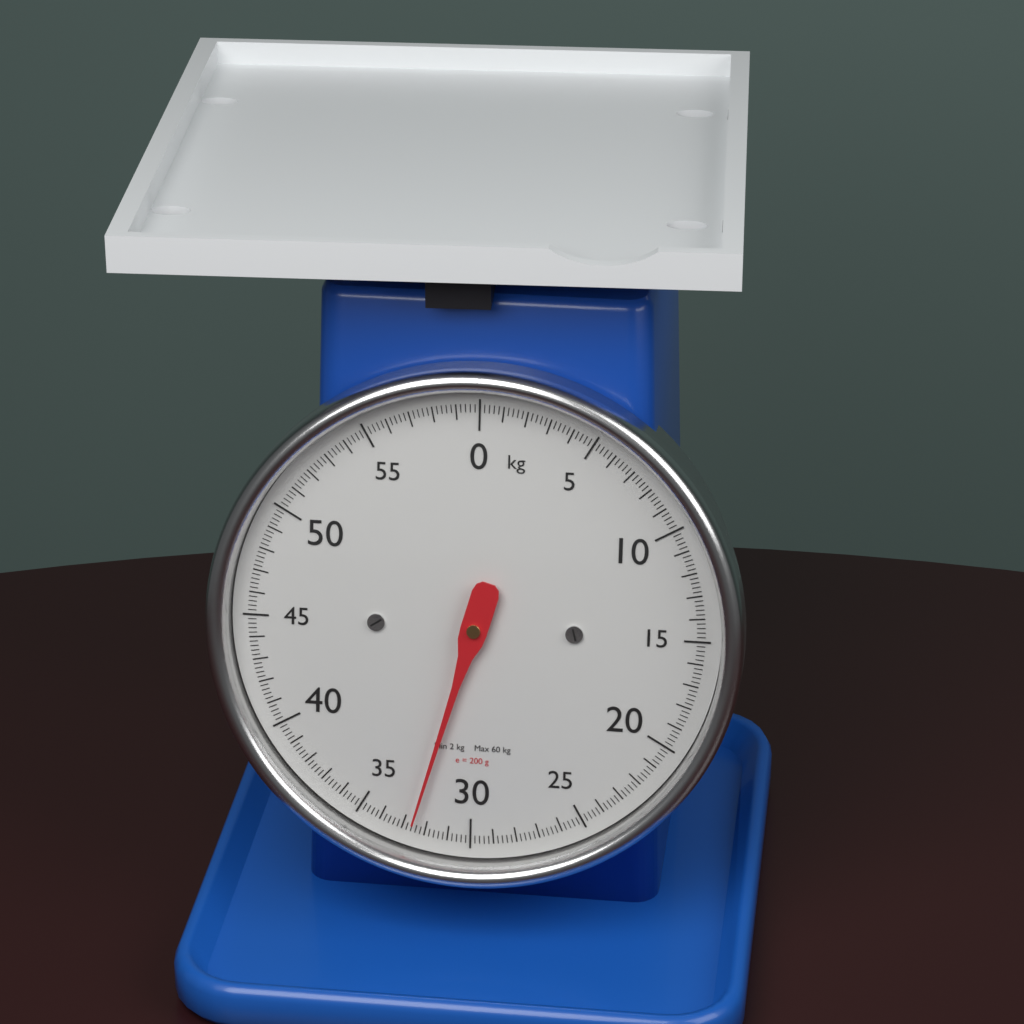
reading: 32.6 kg
